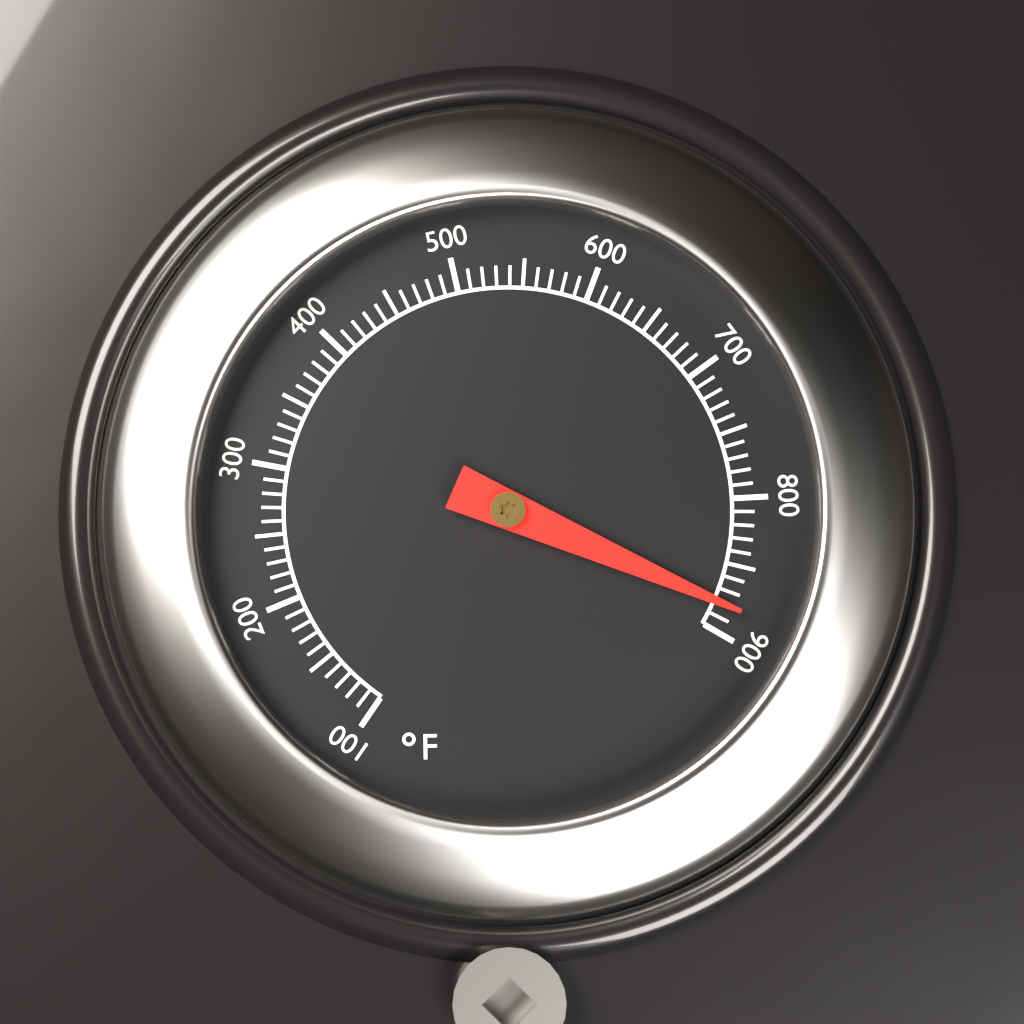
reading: 880 °F
